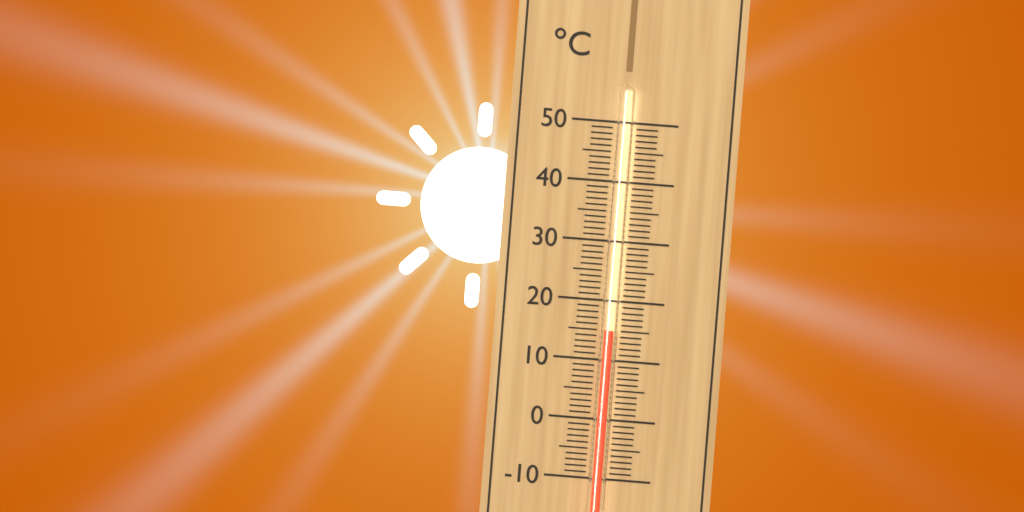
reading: 15 °C
